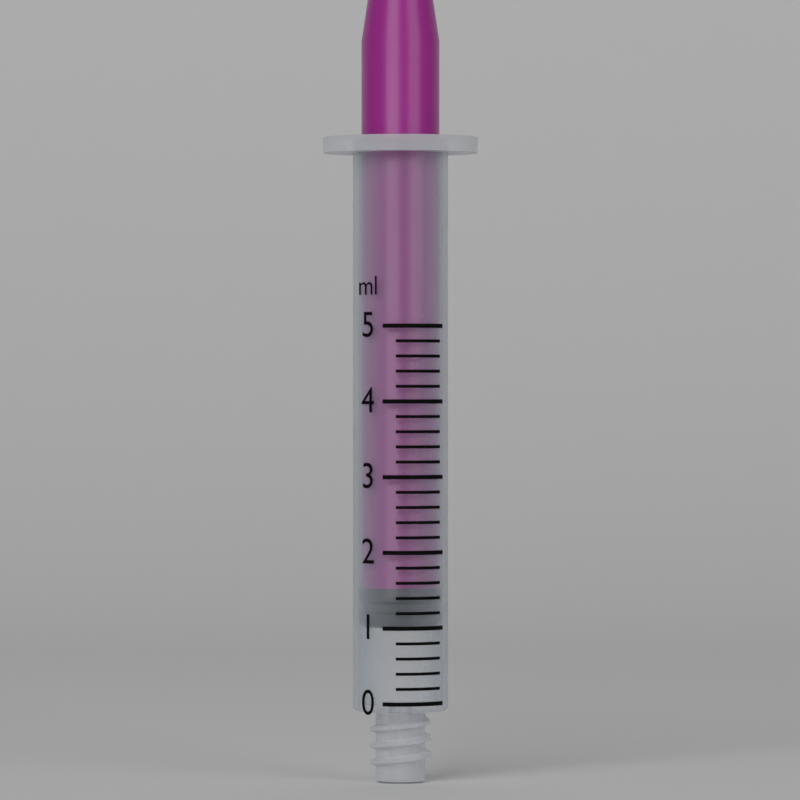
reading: 1.0 ml
